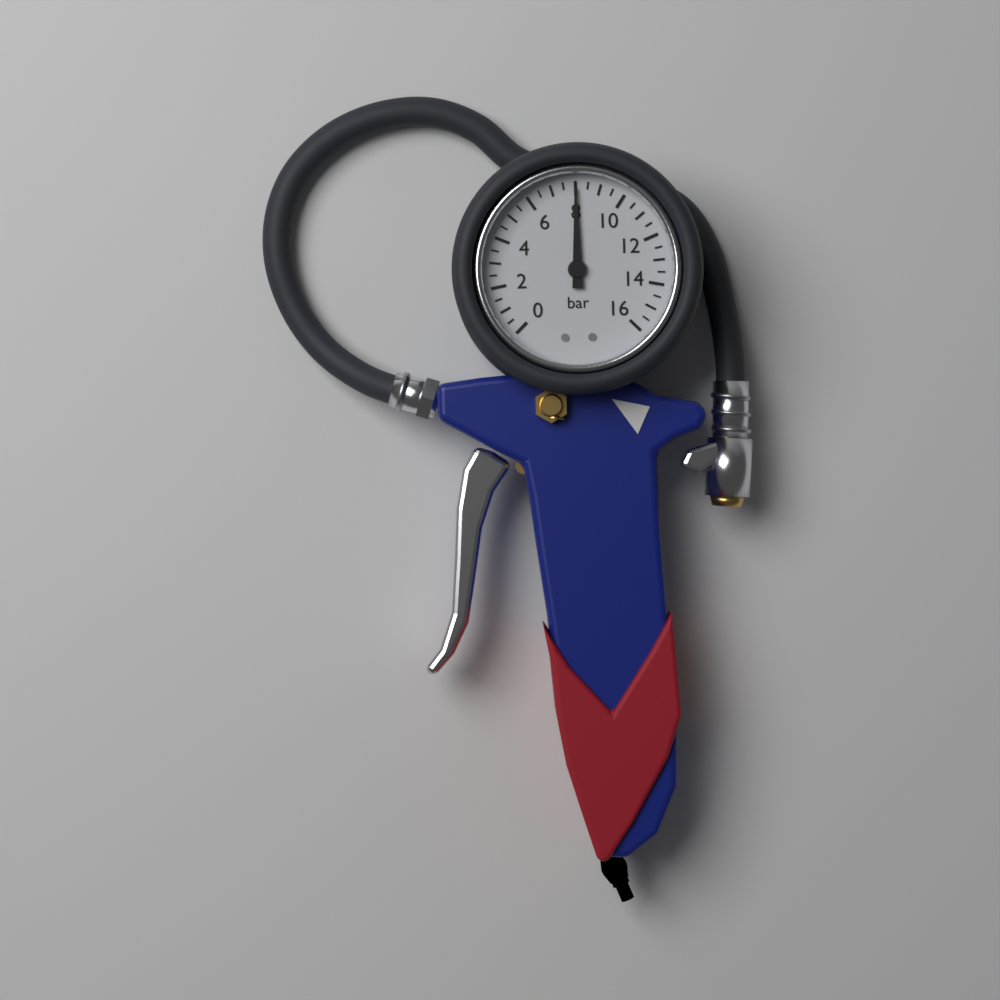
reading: 8.0 bar
